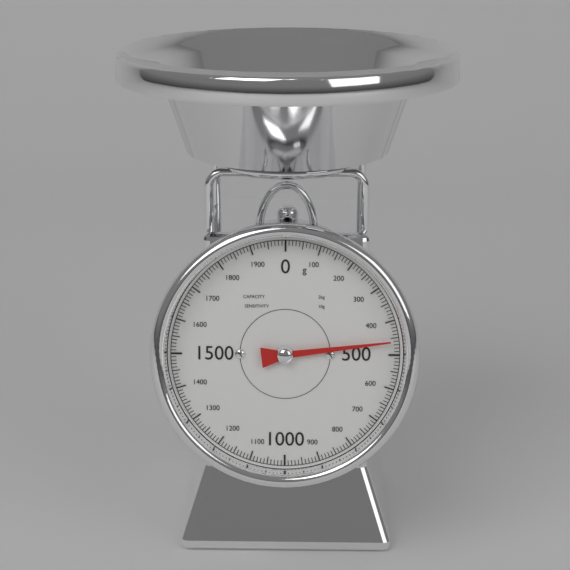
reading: 460 g
